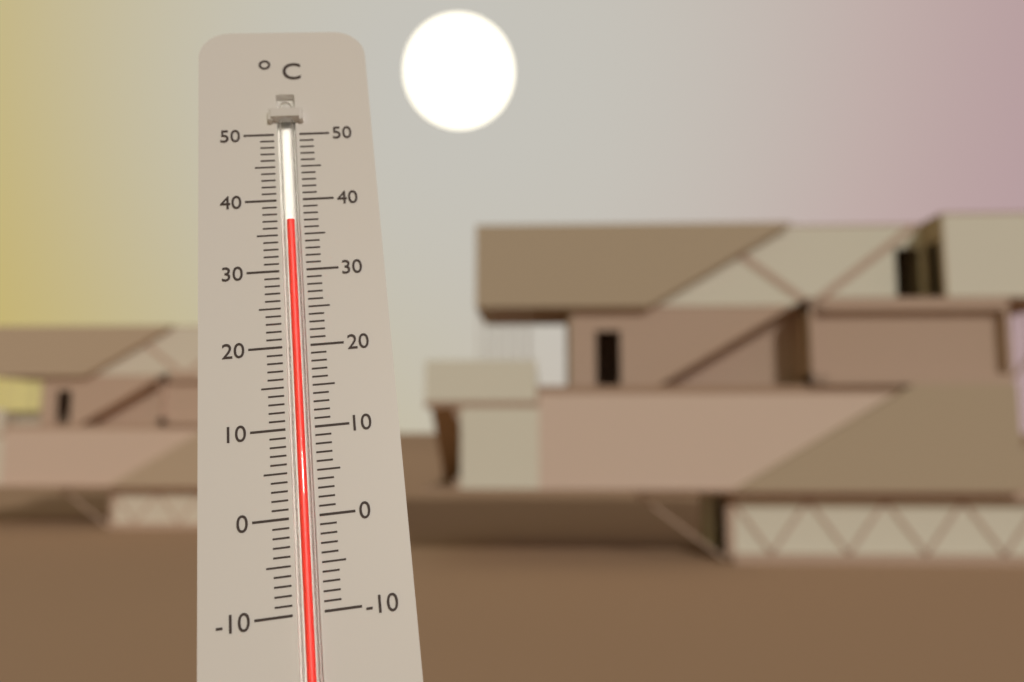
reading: 37 °C
